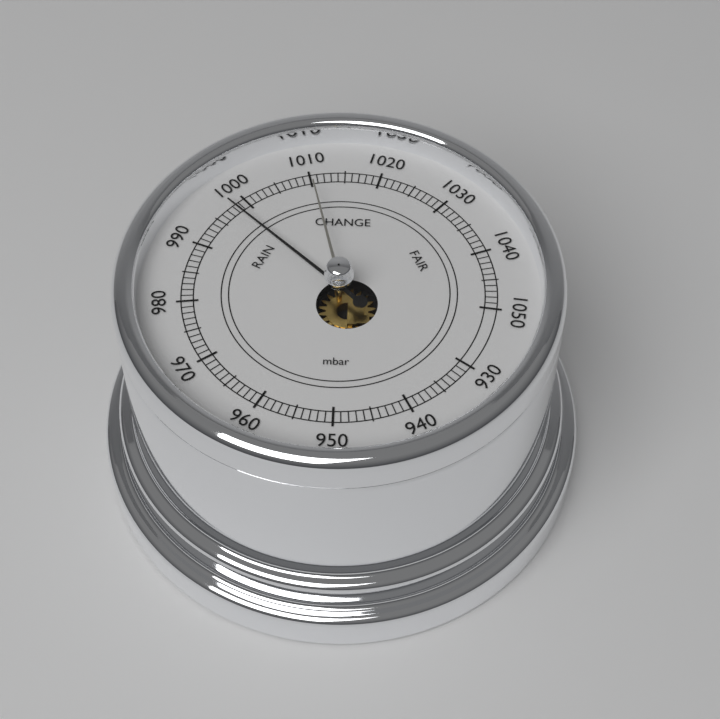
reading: 998 mbar
